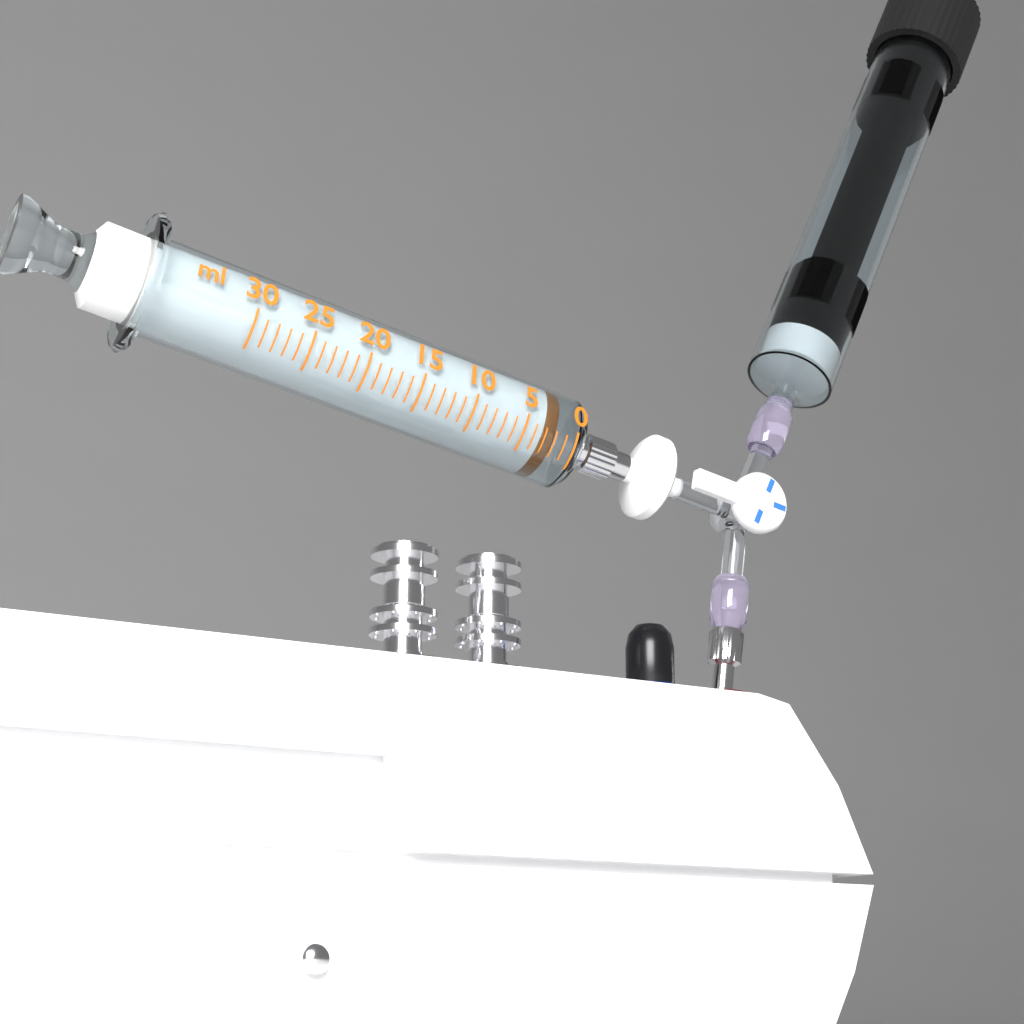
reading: 2 ml
